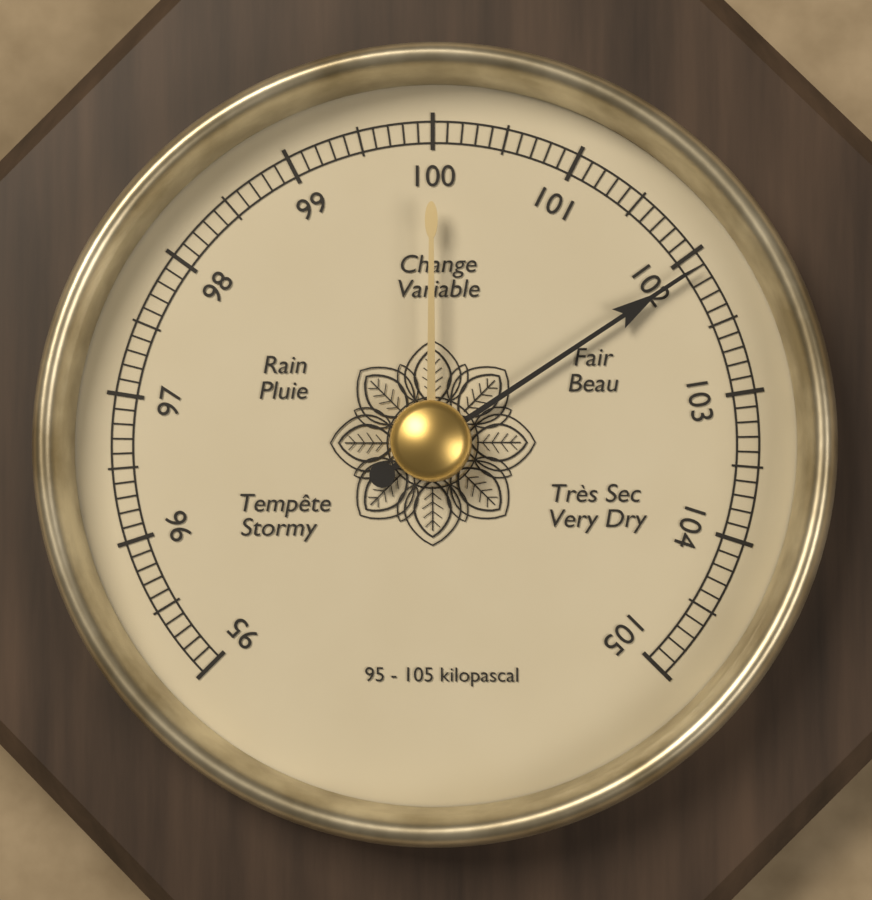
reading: 102.1 kPa
